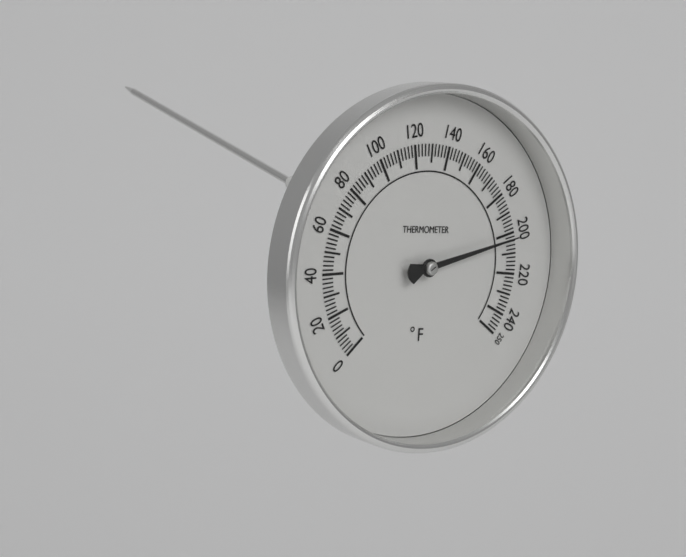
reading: 202 °F
